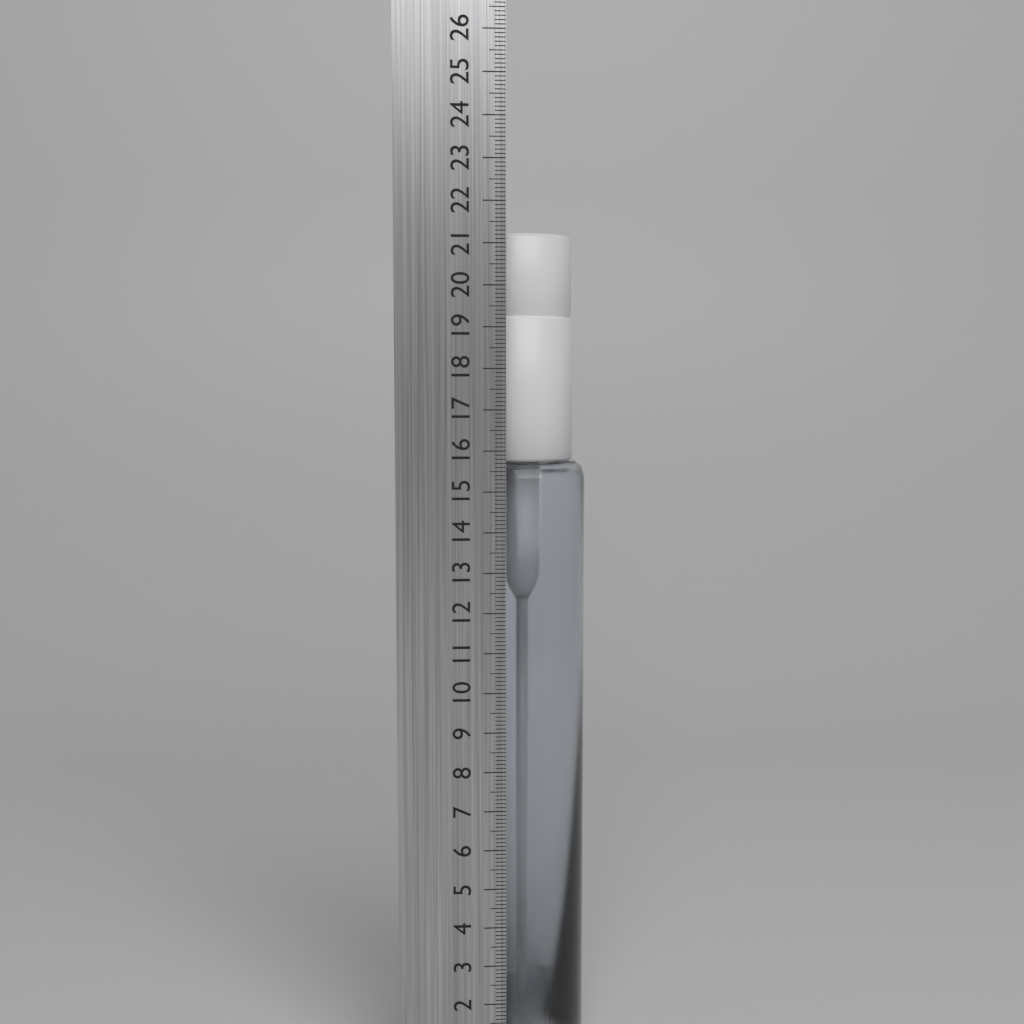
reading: 21.3 cm
